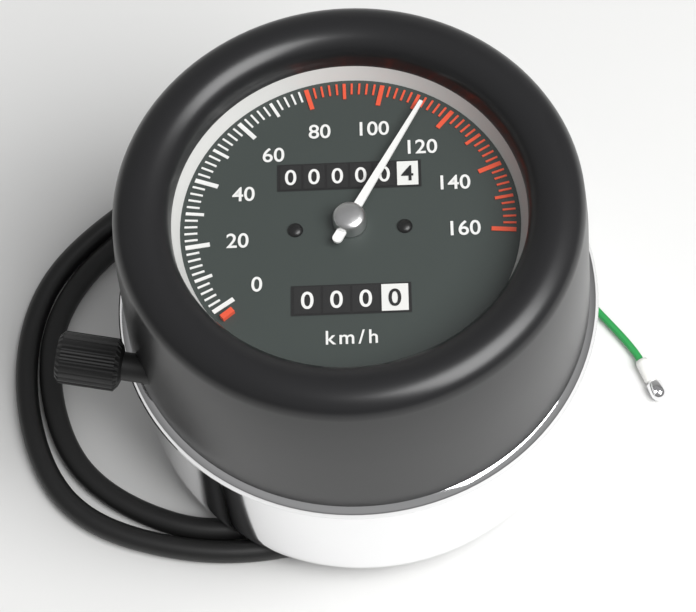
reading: 112 km/h
